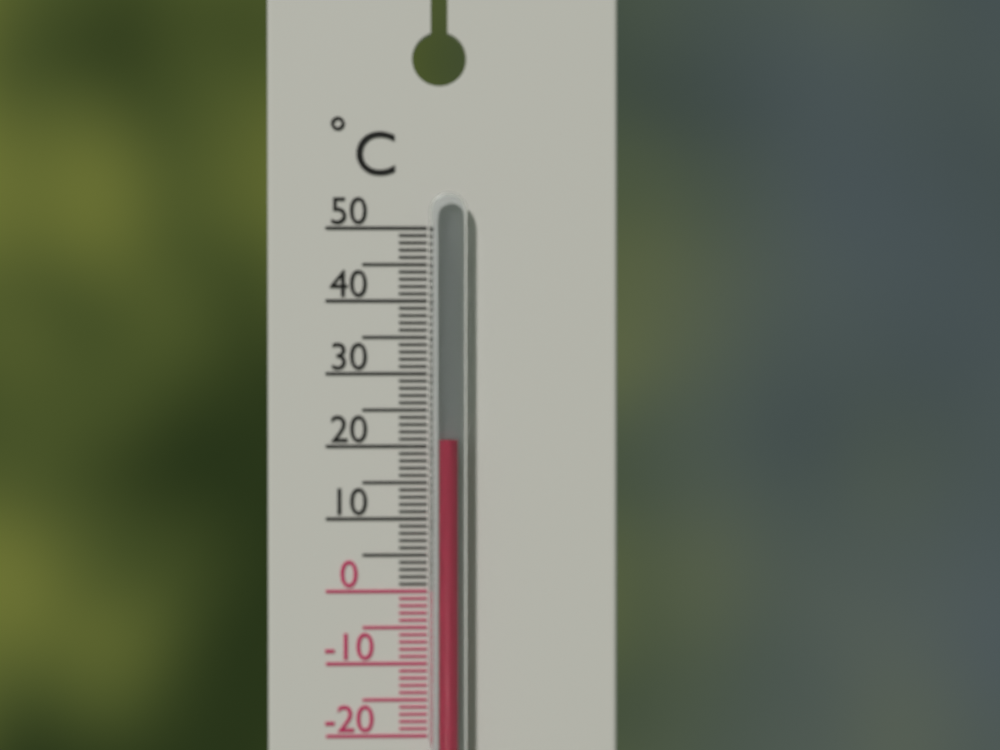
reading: 21 °C
